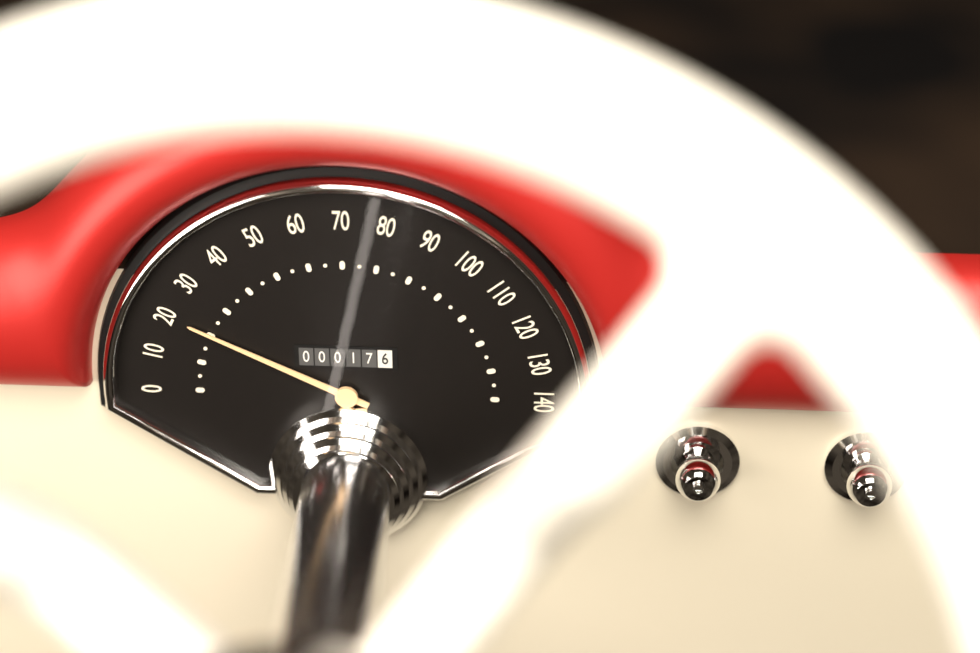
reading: 20 (no unit)
